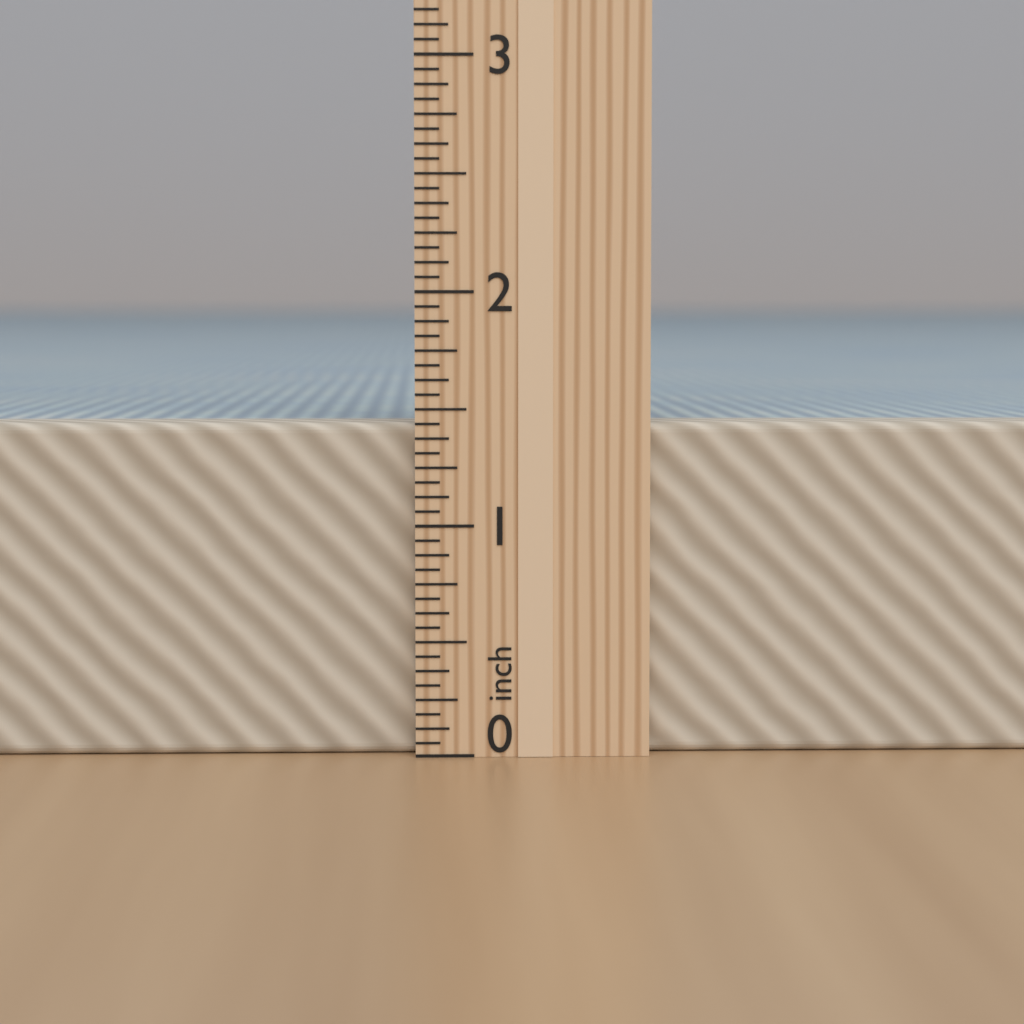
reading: 1.4375 in
